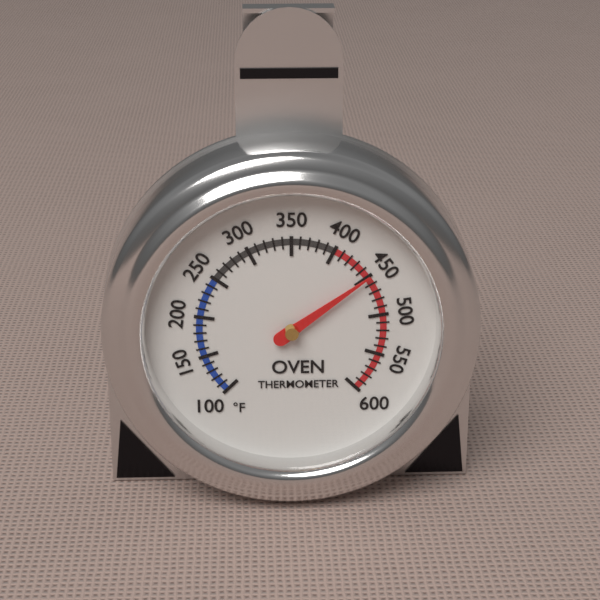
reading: 450 °F
